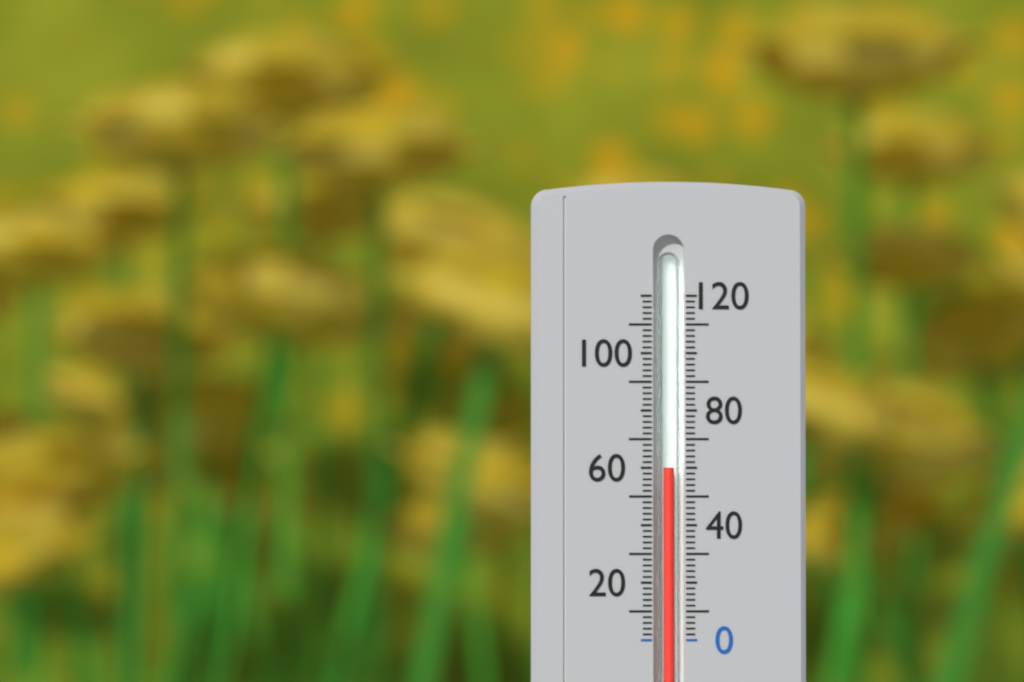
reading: 60 (no unit)
